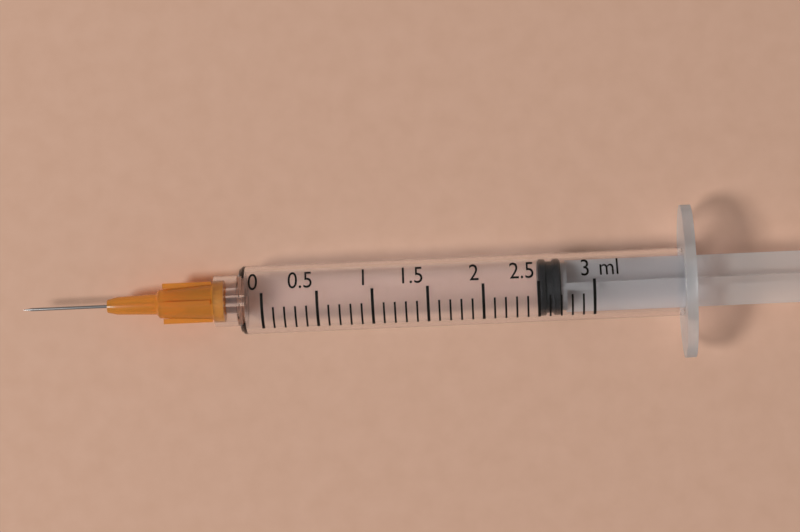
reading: 2.5 ml
